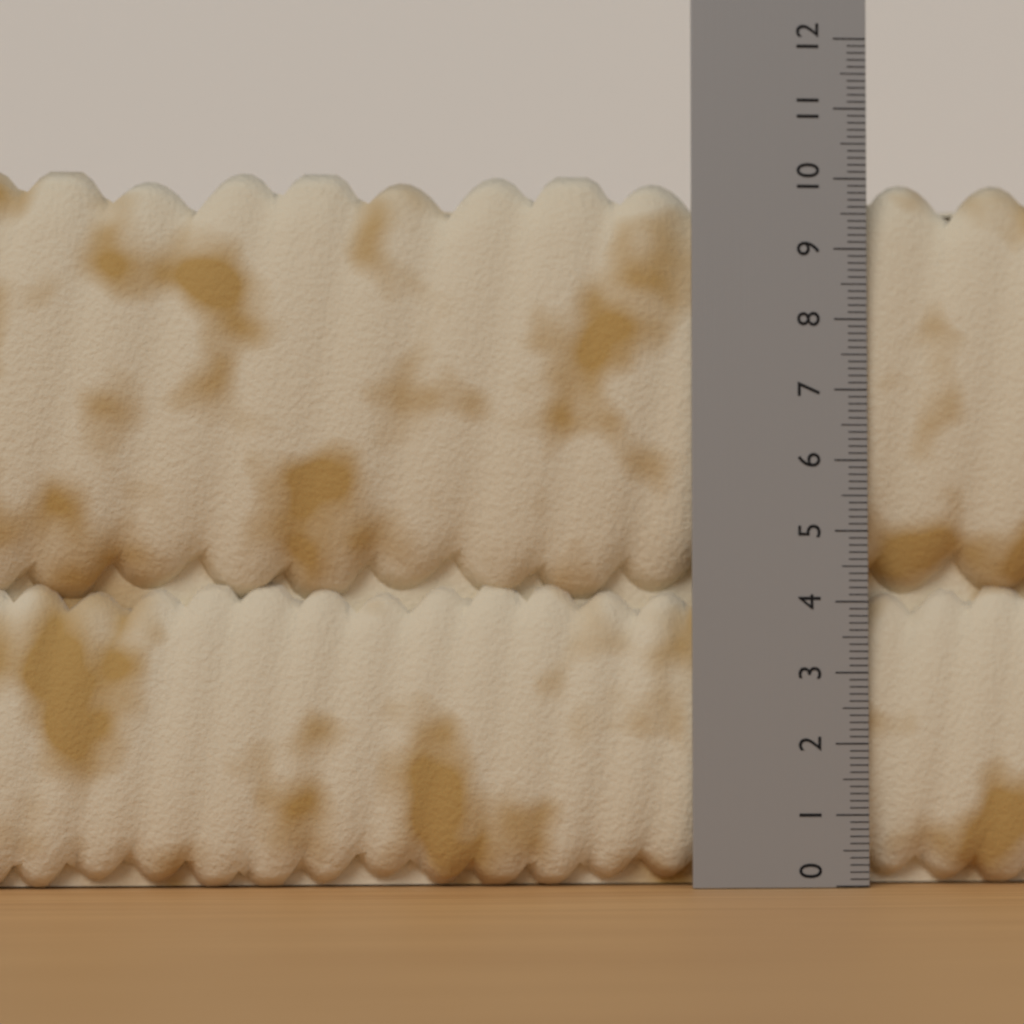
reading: 10.1 (no unit)
